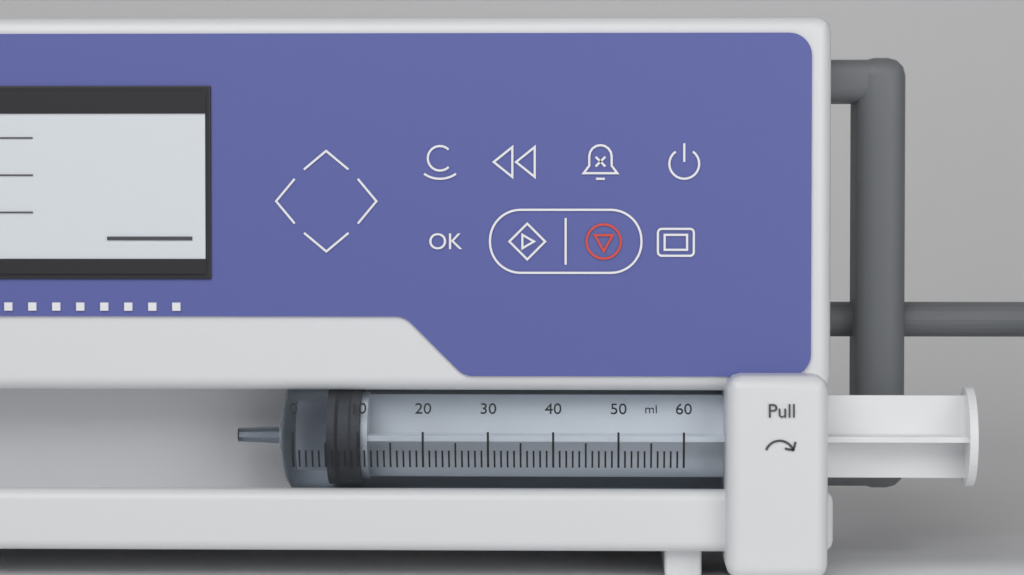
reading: 5 ml
